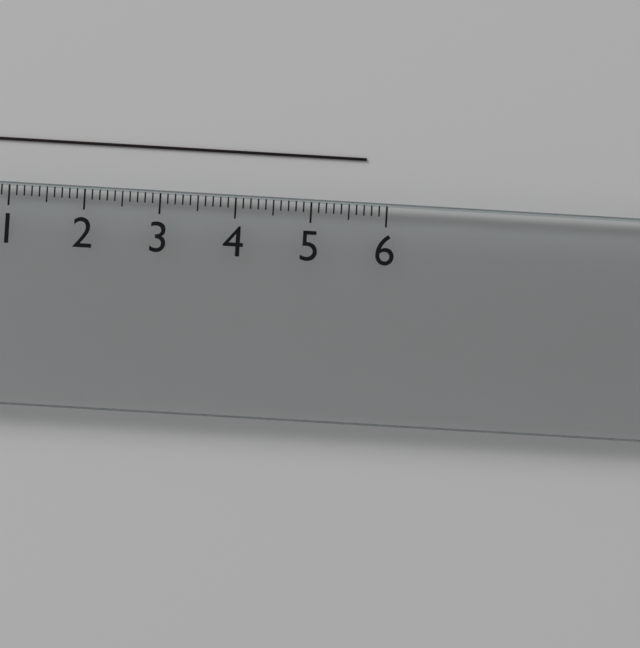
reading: 5.7 (no unit)
